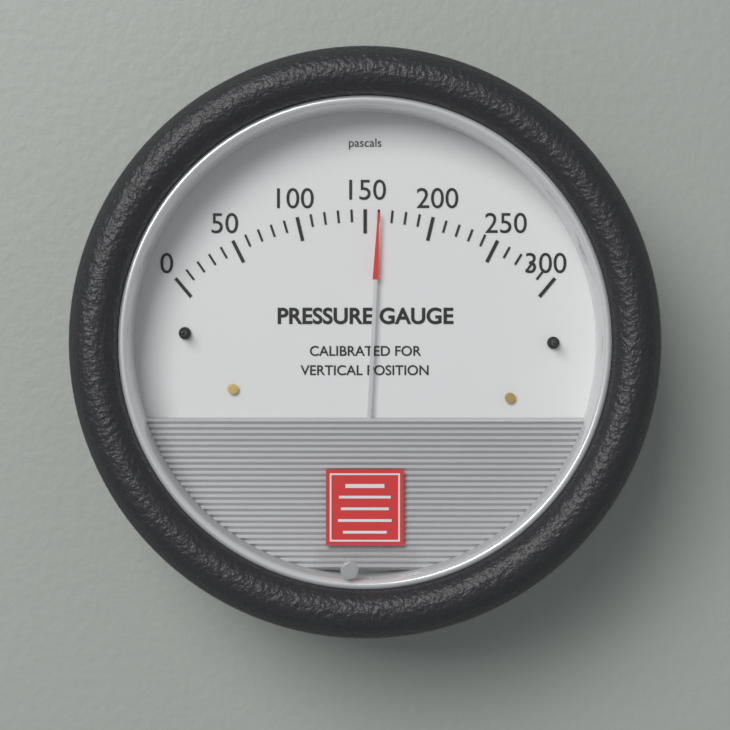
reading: 160 Pa
